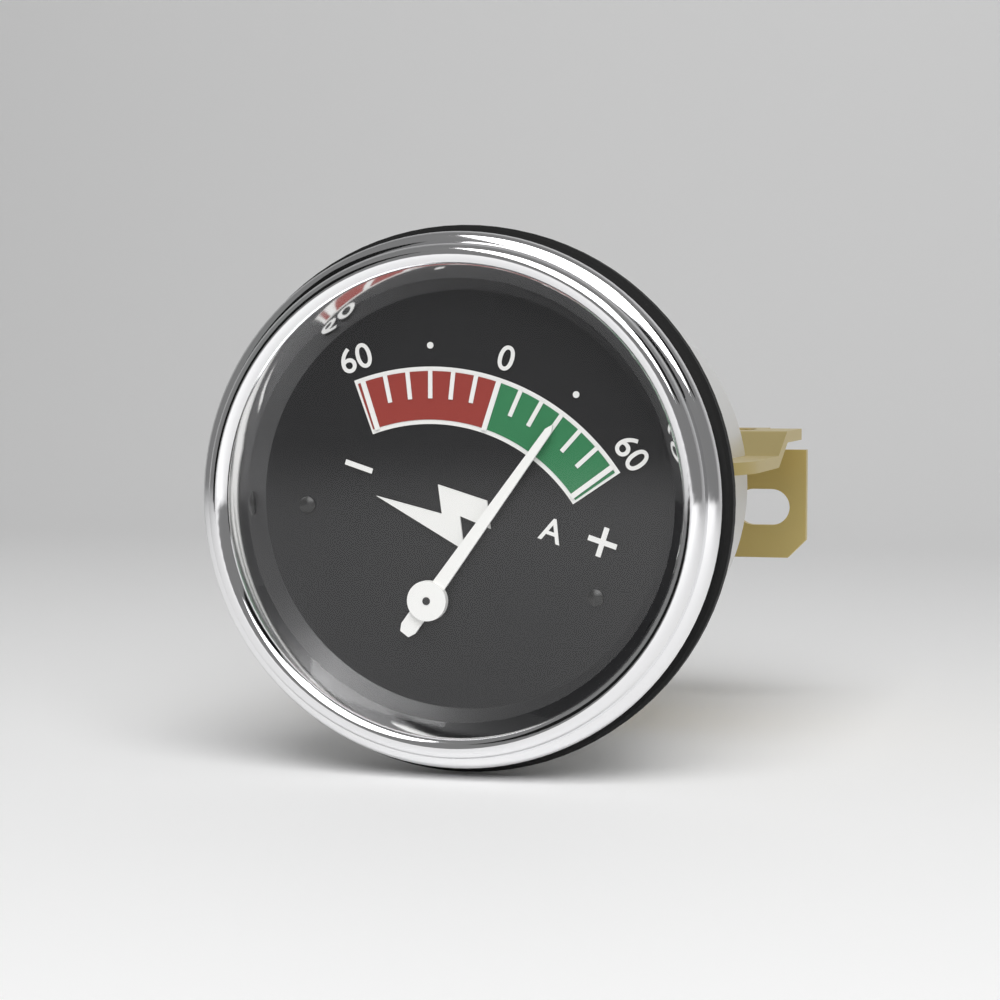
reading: 30 A
